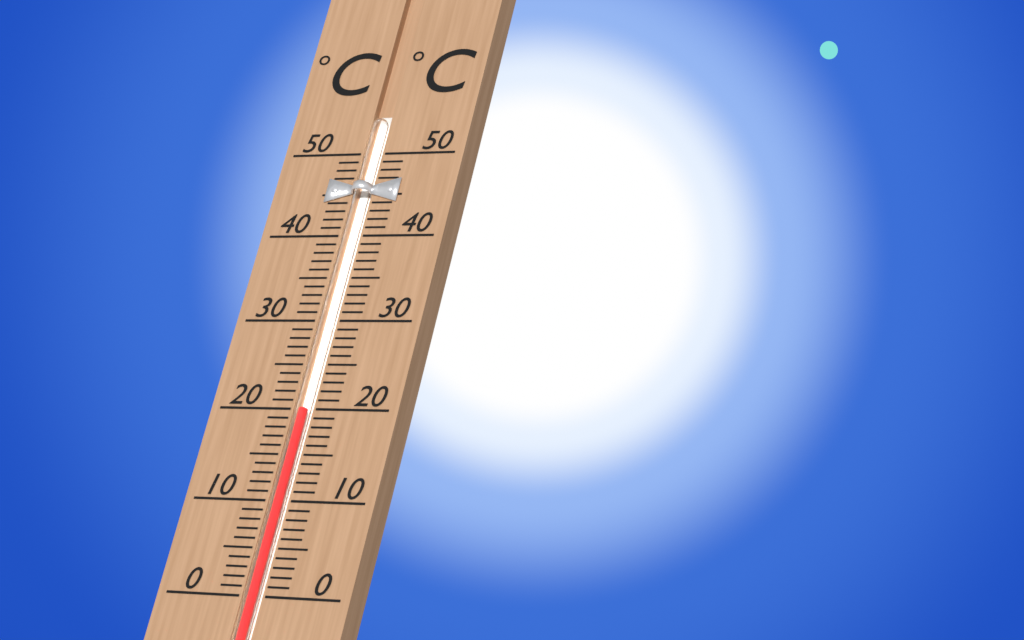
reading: 20 °C
